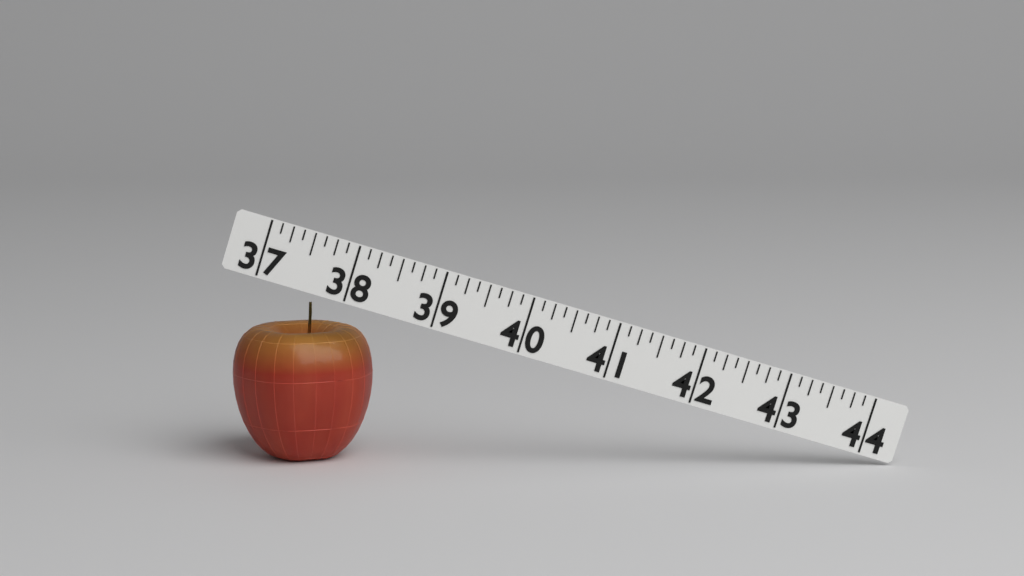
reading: 38.625 (no unit)
